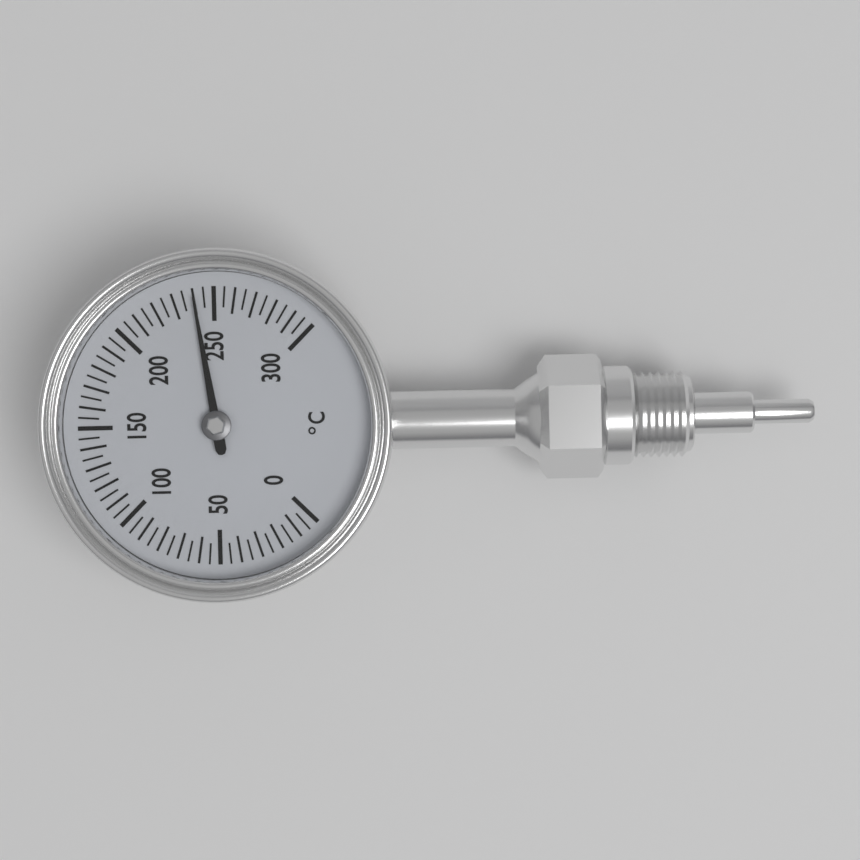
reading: 240 °C
